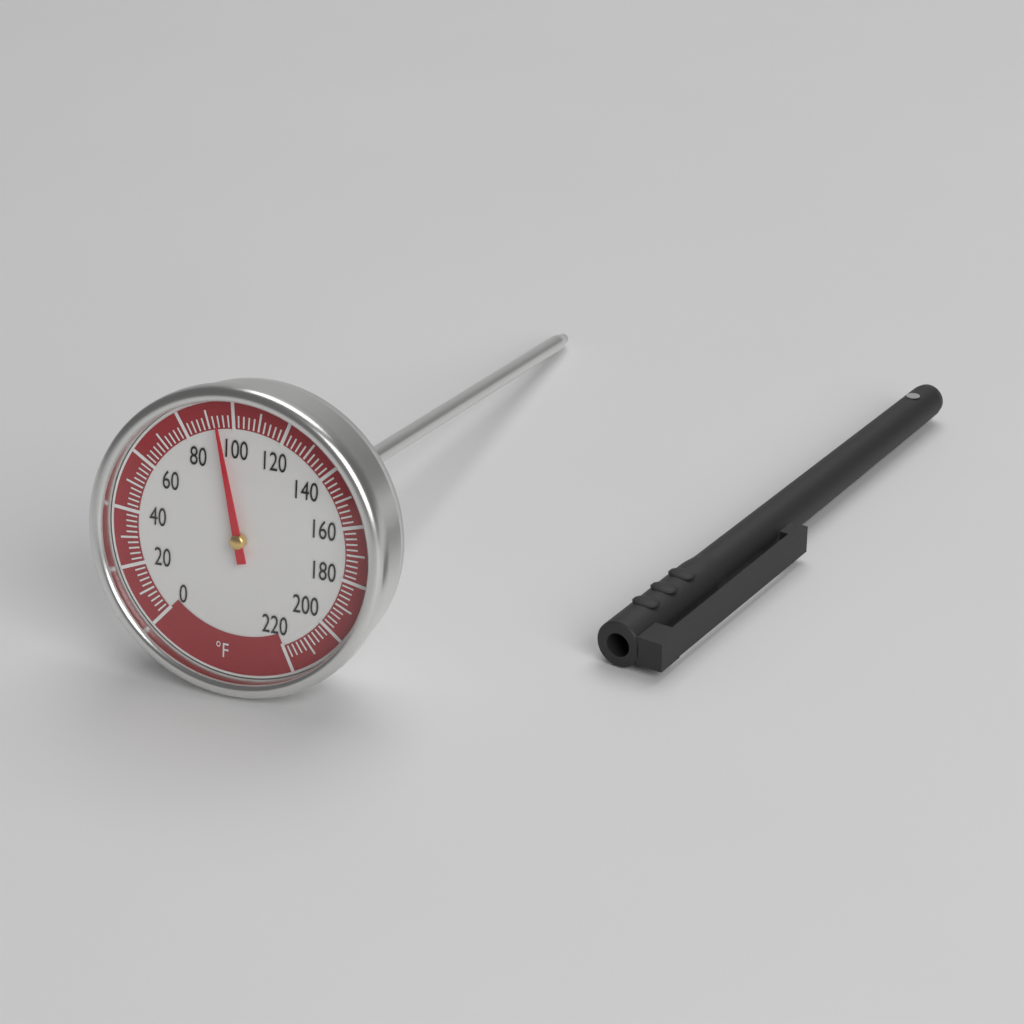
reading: 94 °F
